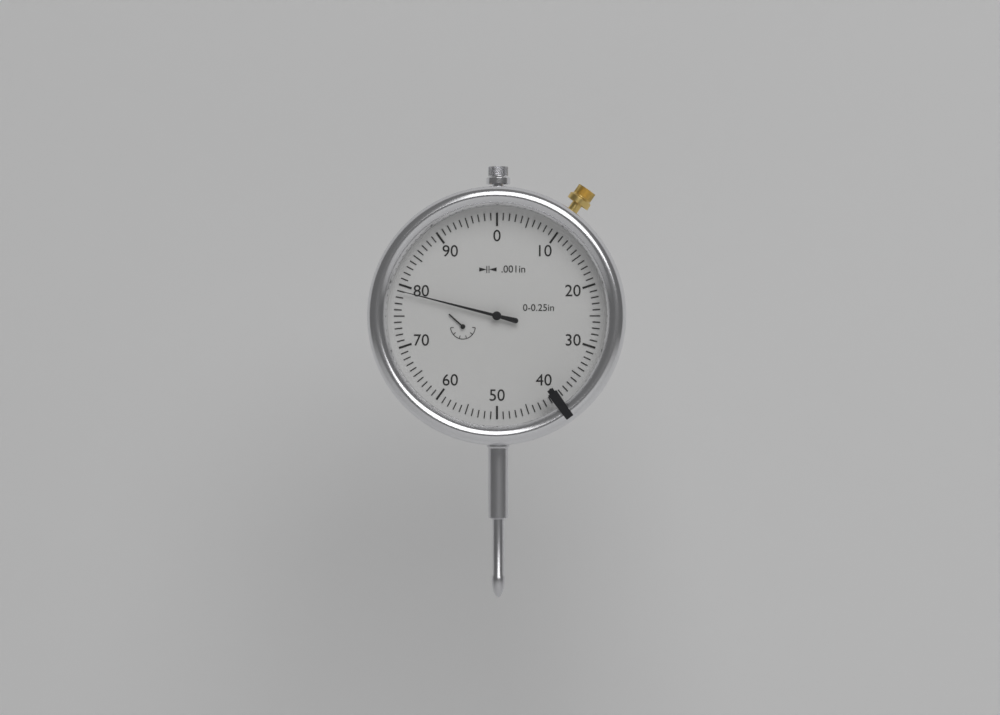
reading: 0.079 in
